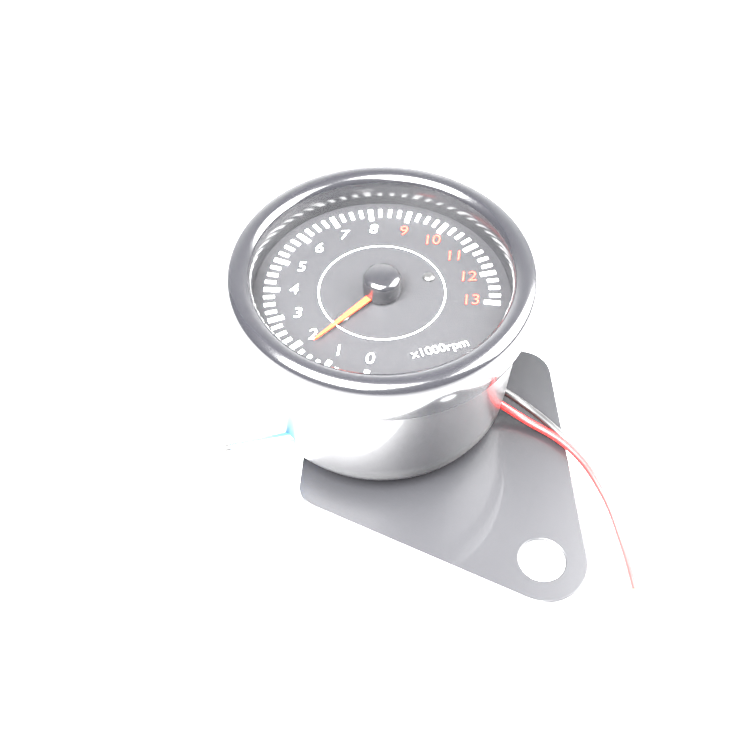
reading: 1.75 x1000 rpm
